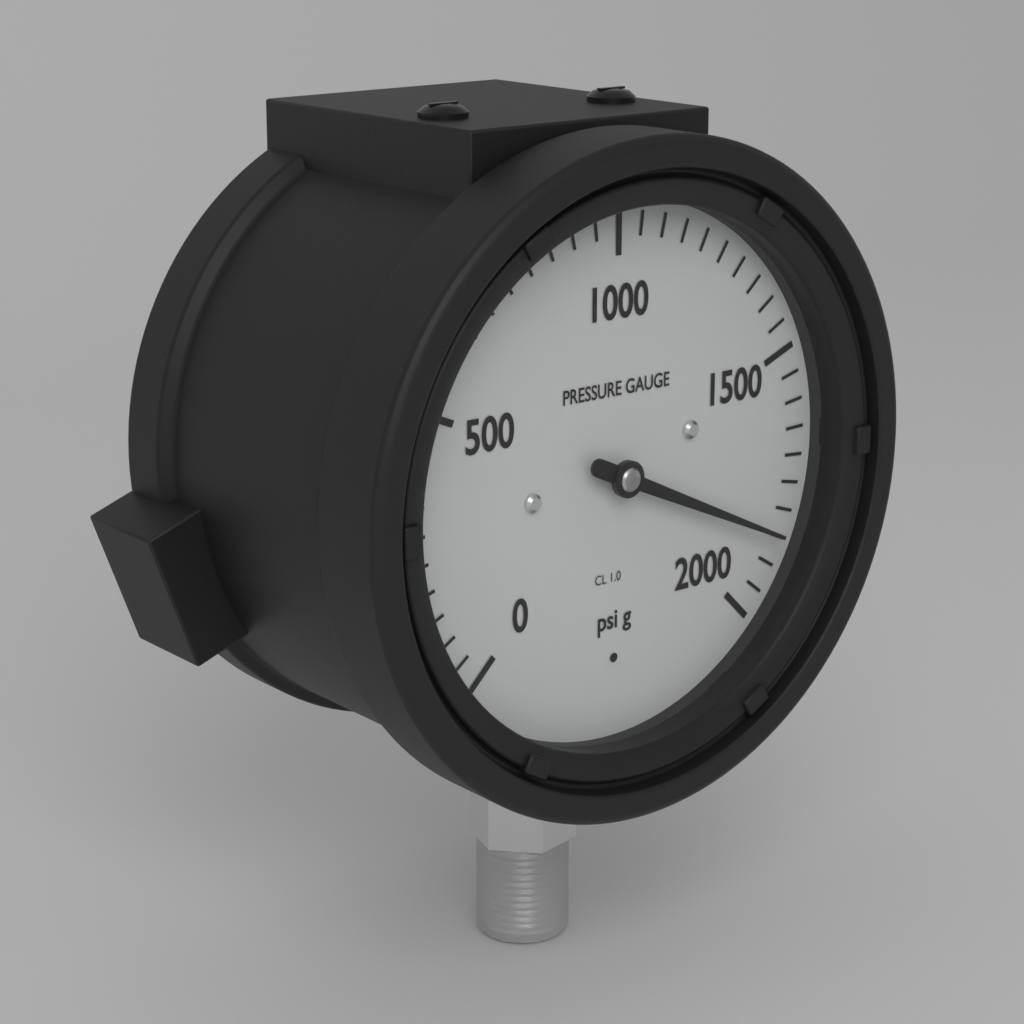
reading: 1850 psi
